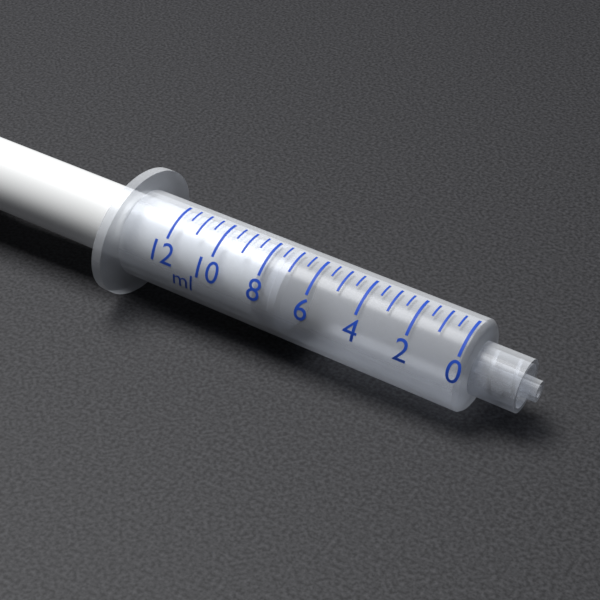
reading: 7.0 ml
